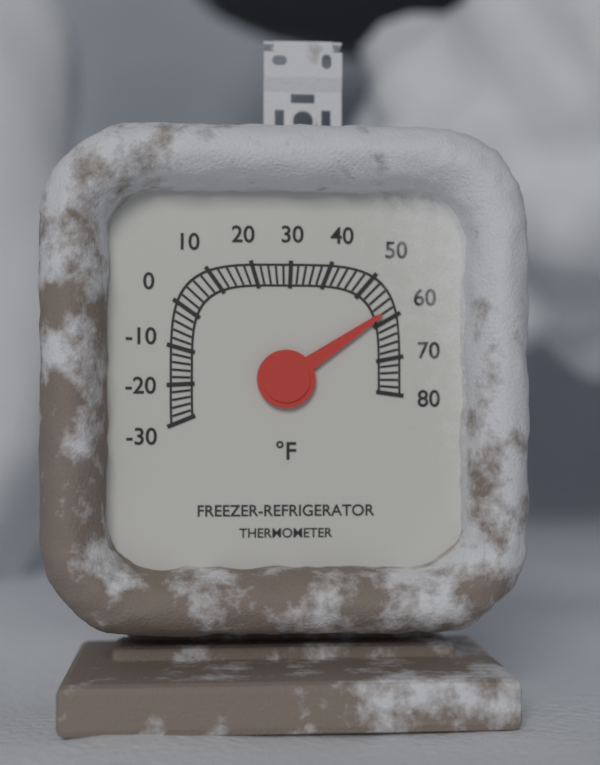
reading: 58 °F
